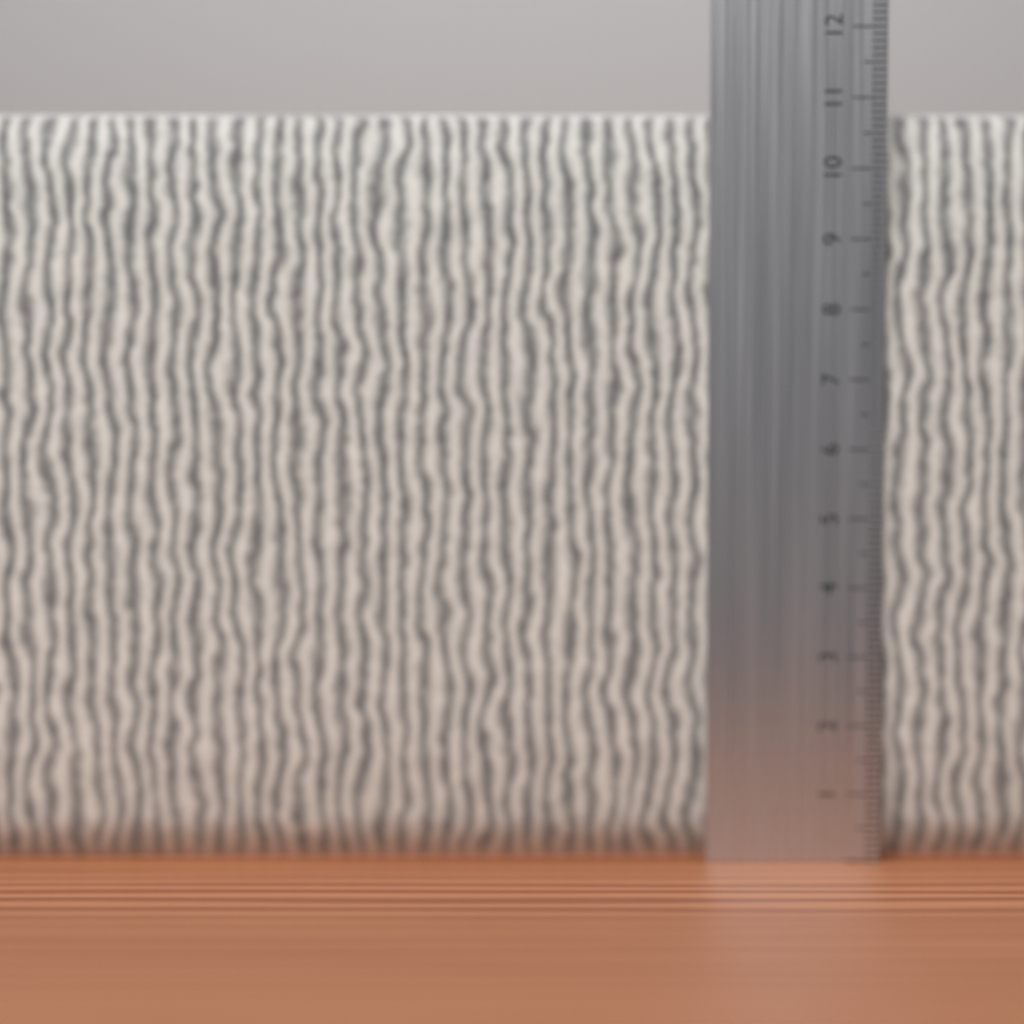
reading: 10.8 cm
